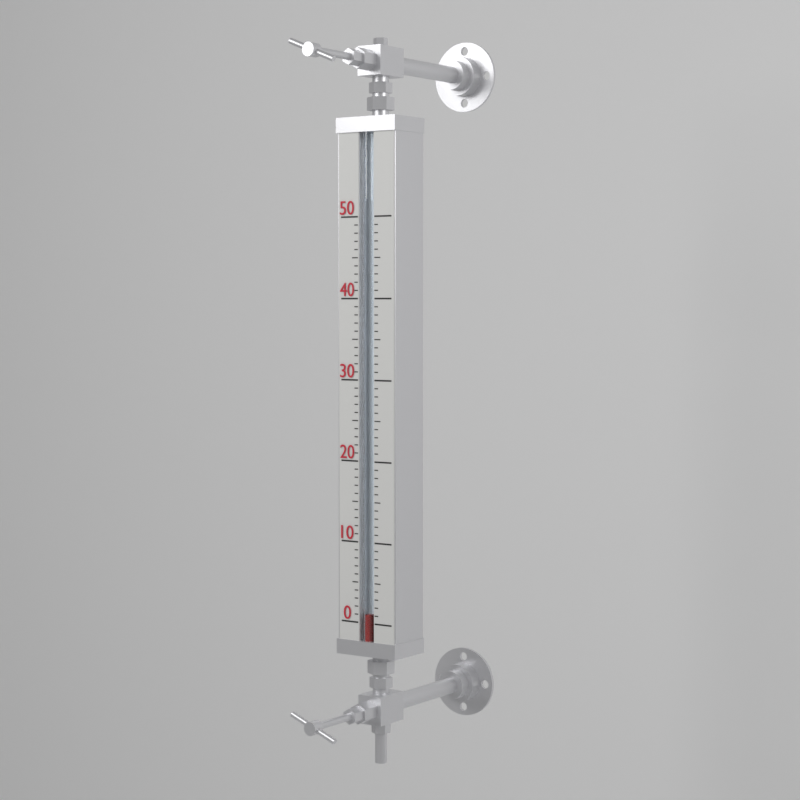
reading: 1 (no unit)
